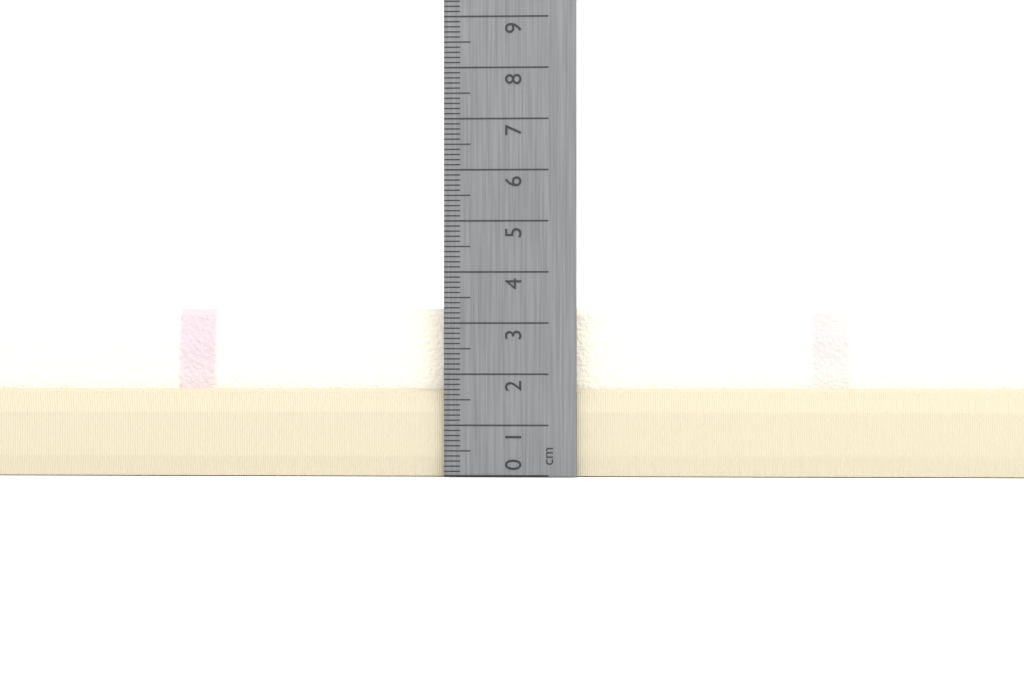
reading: 3.3 cm
